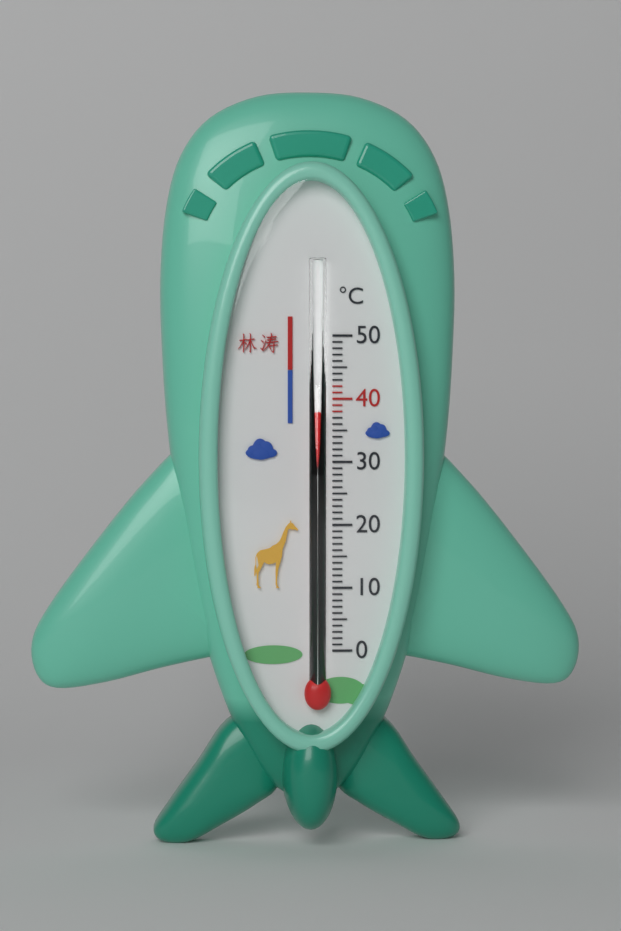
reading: 38 °C
